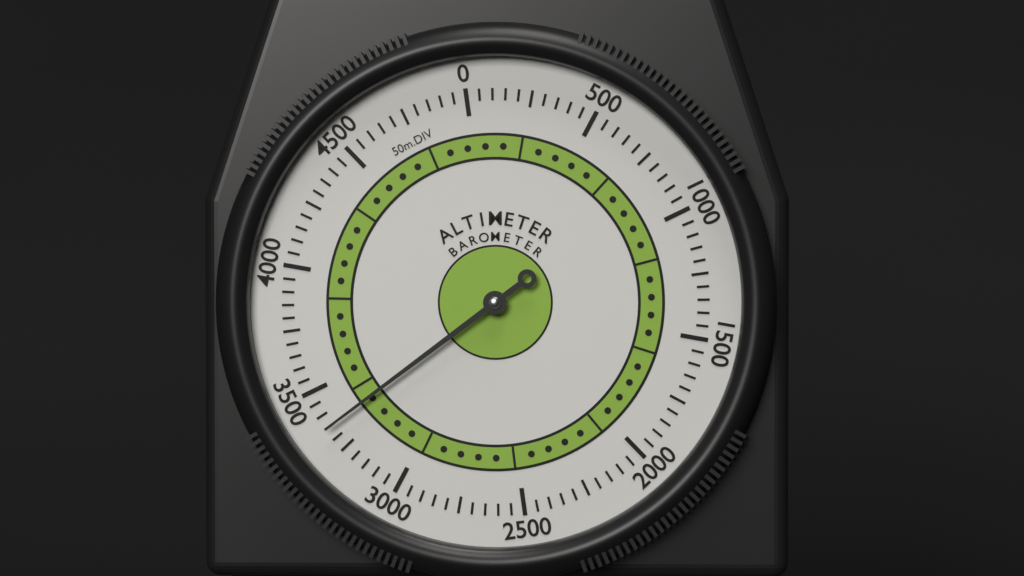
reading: 3350 m
